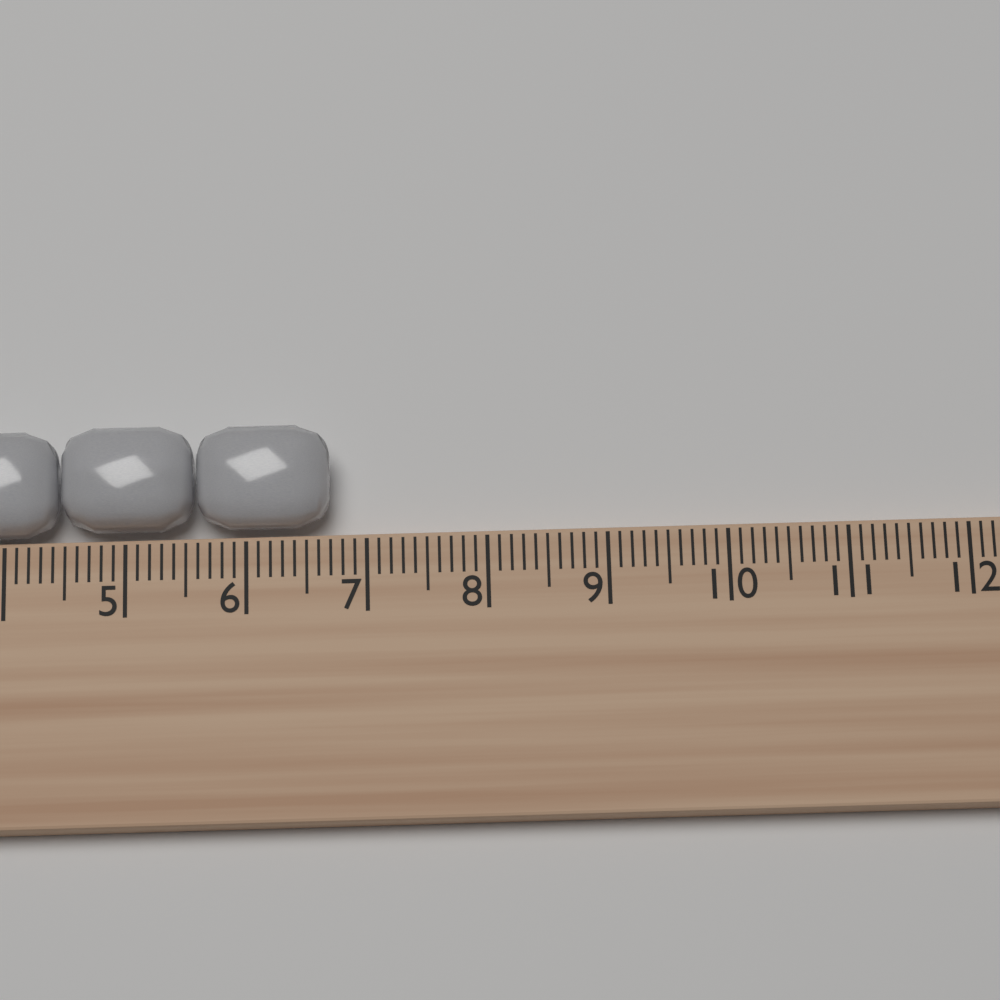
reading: 6.7 cm
